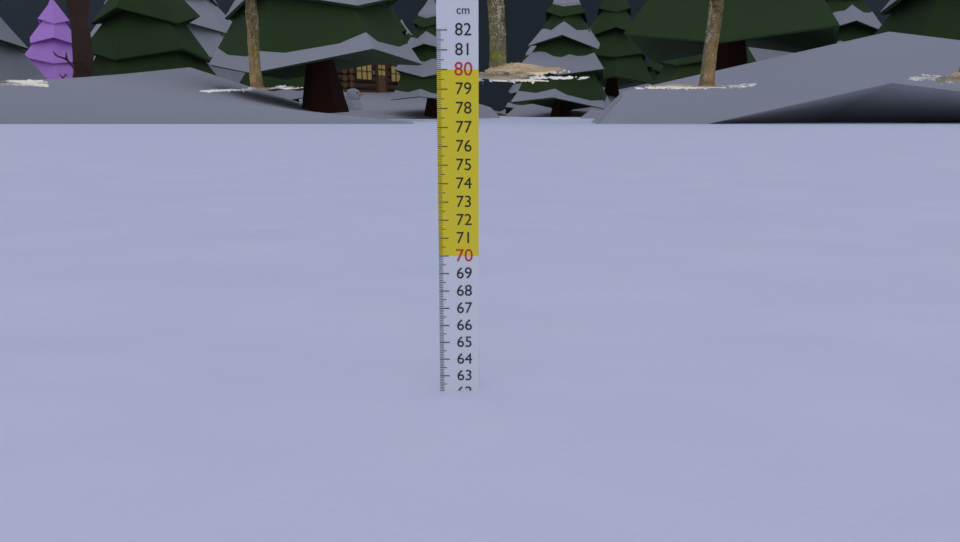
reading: 62.1 cm
